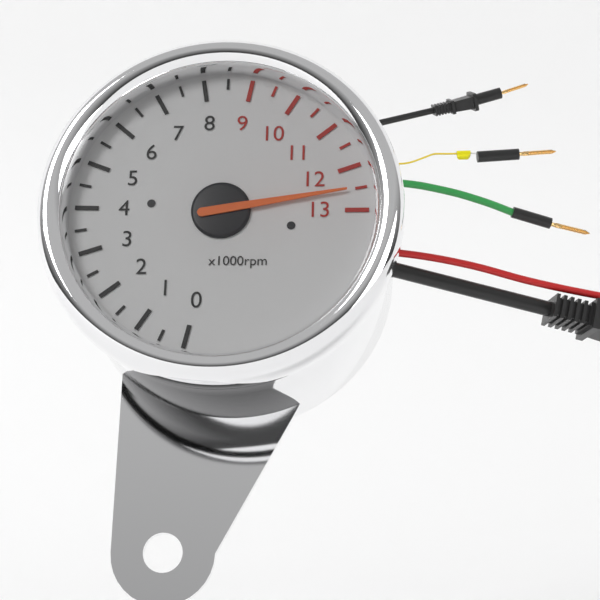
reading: 12.5 x1000rpm
